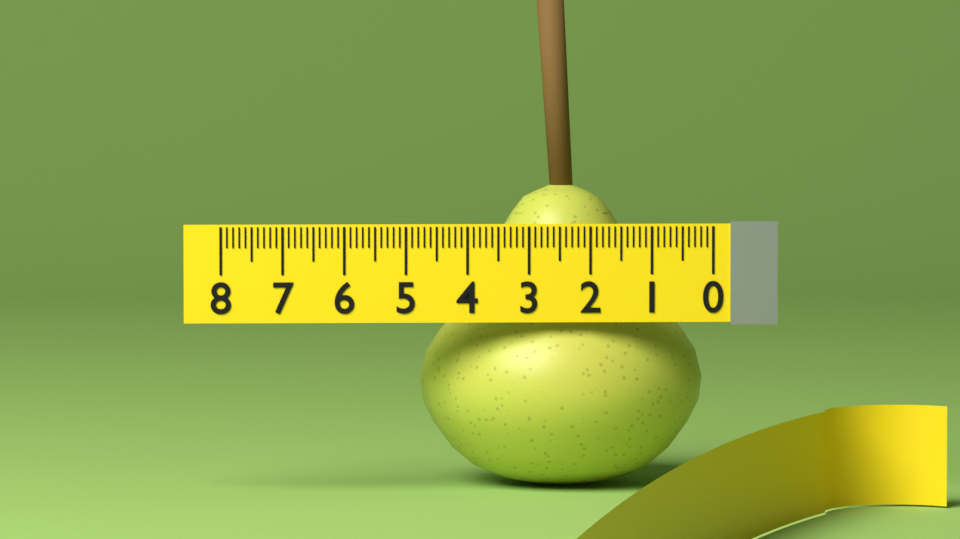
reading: 4.7 (no unit)
